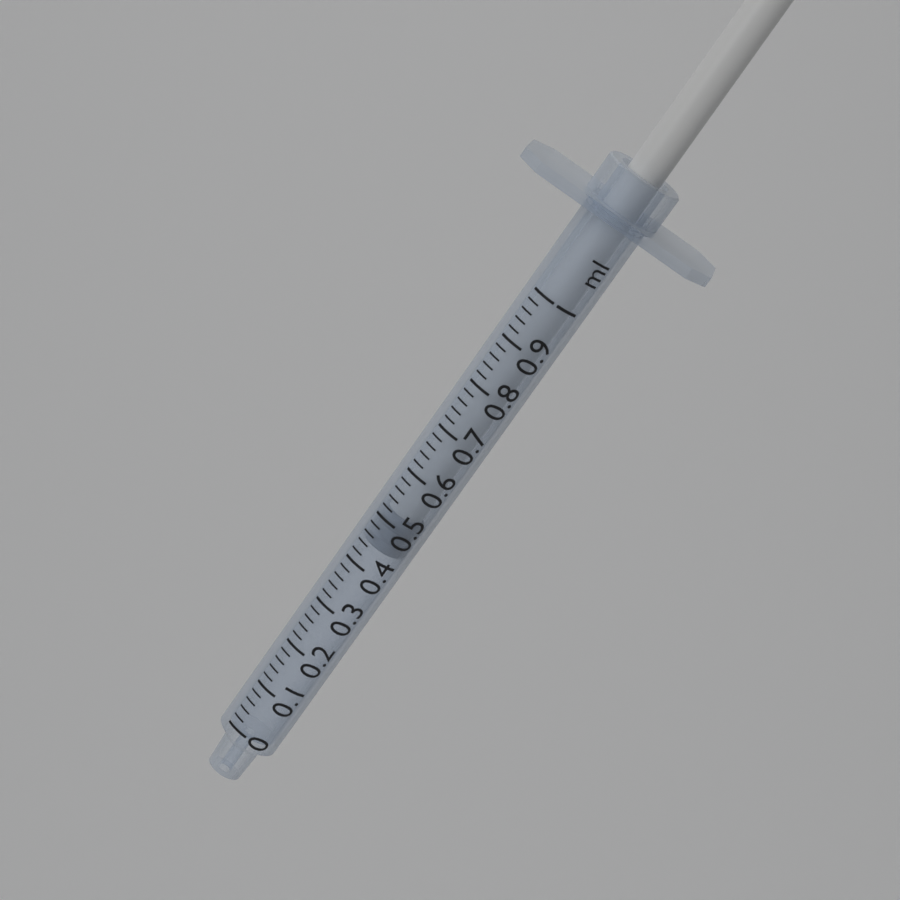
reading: 0.44 ml
